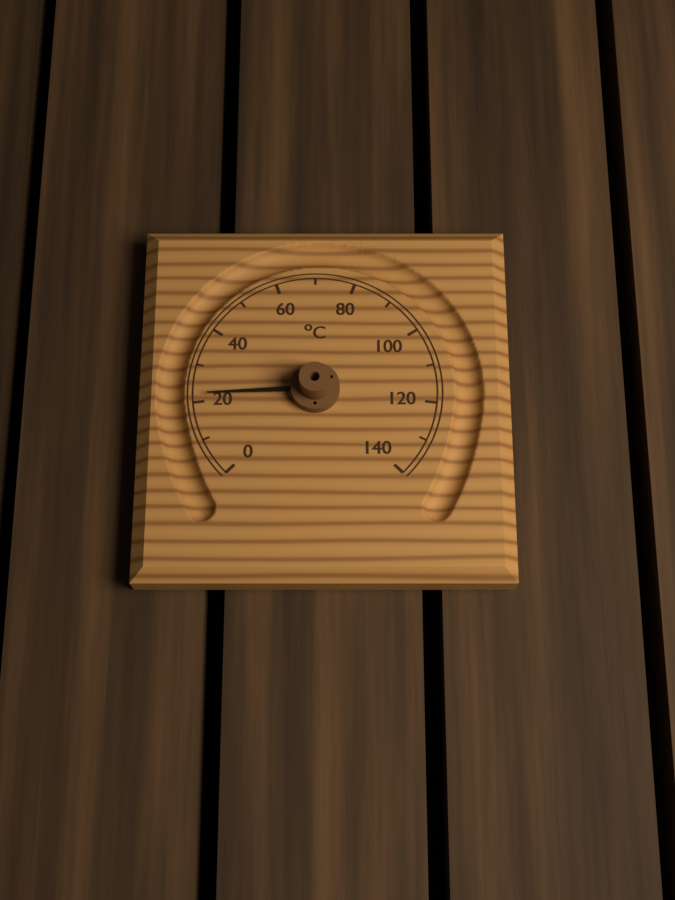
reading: 22 °C
